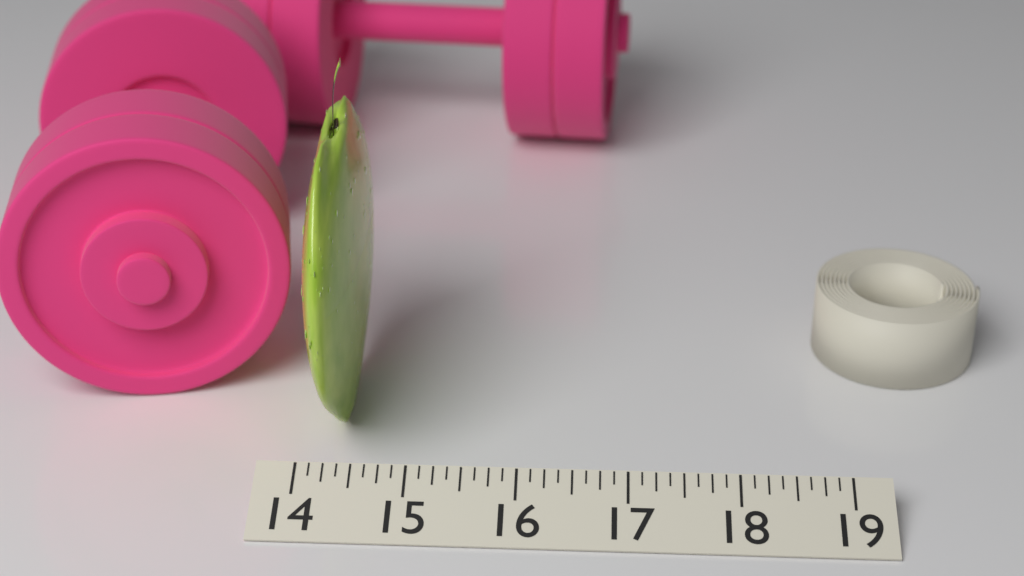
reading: 14.500 (no unit)
